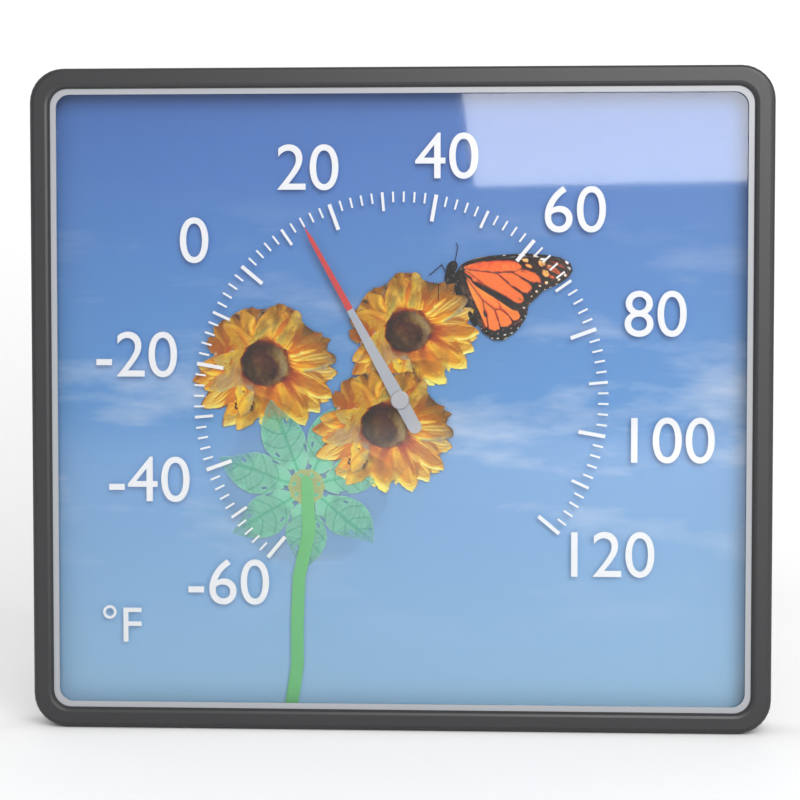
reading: 14 °F
